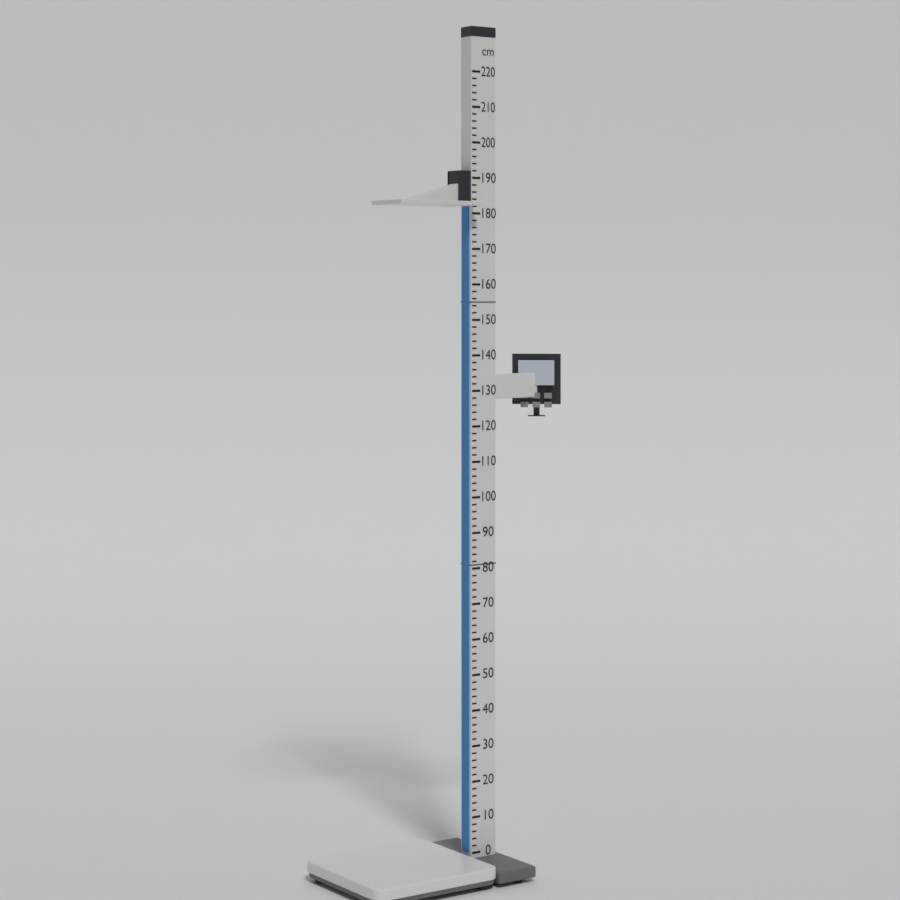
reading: 182 cm
